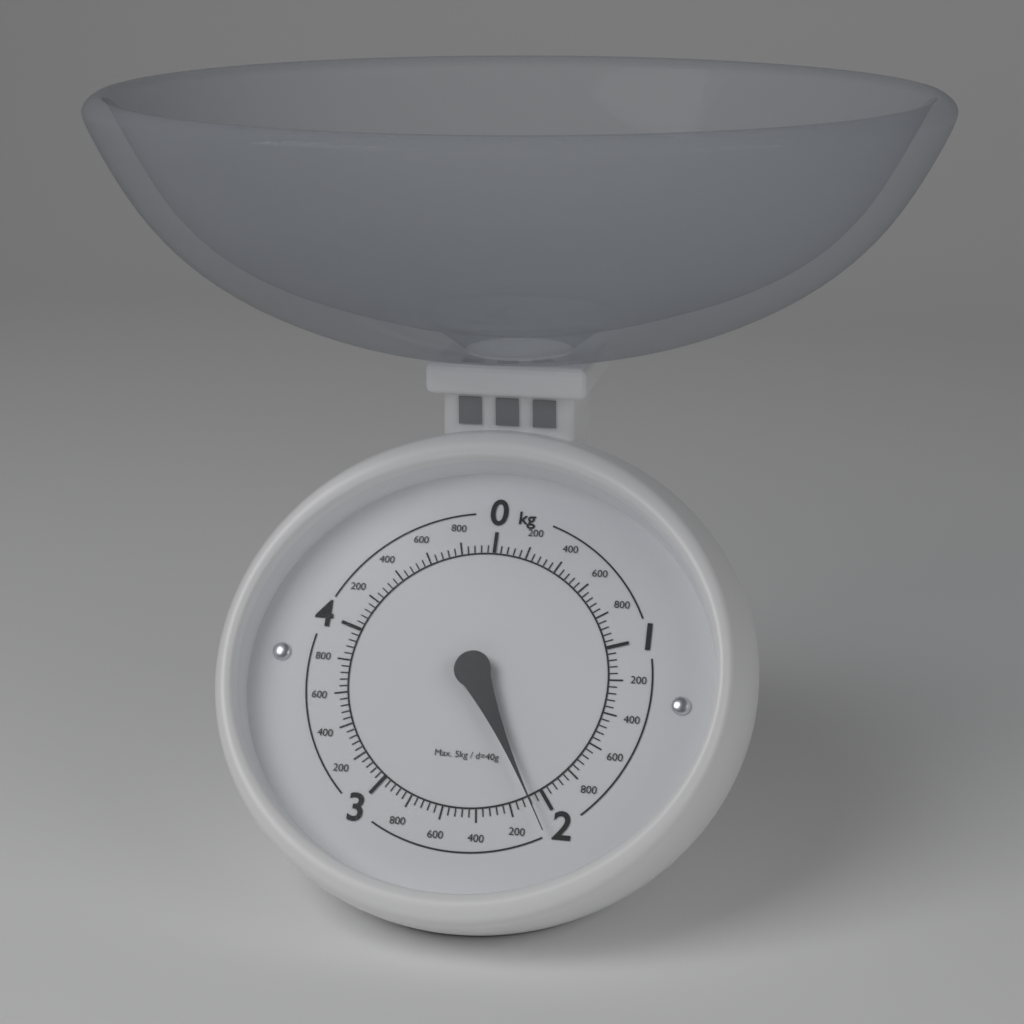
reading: 2.08 kg
